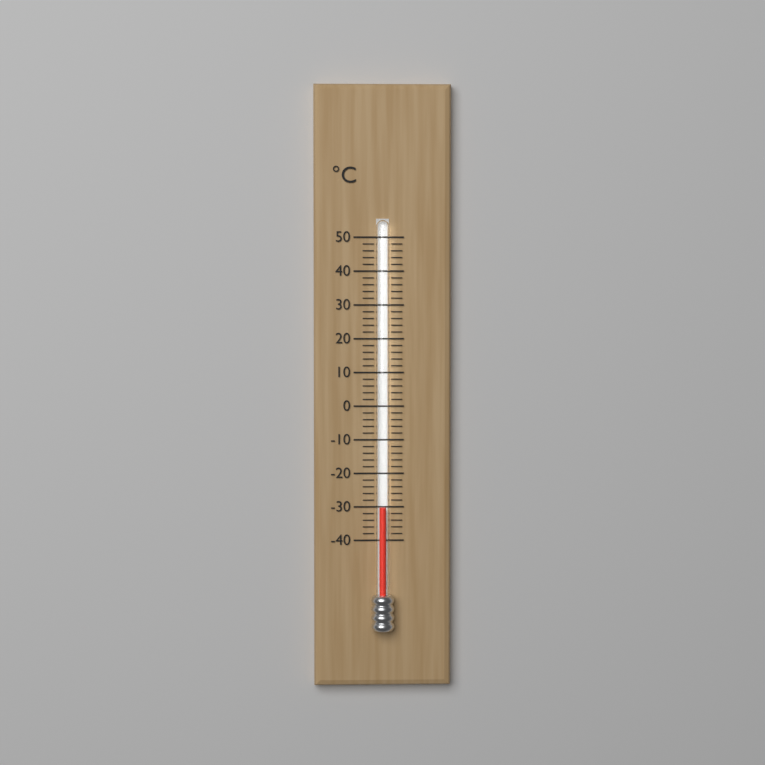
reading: -30 °C
